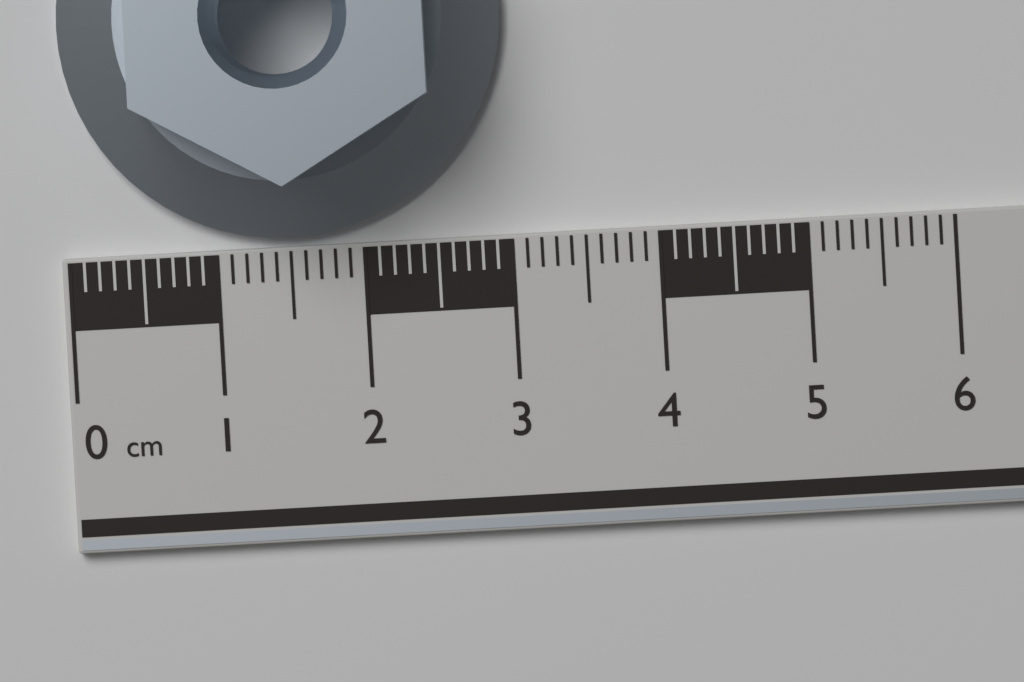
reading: 3.0 cm
